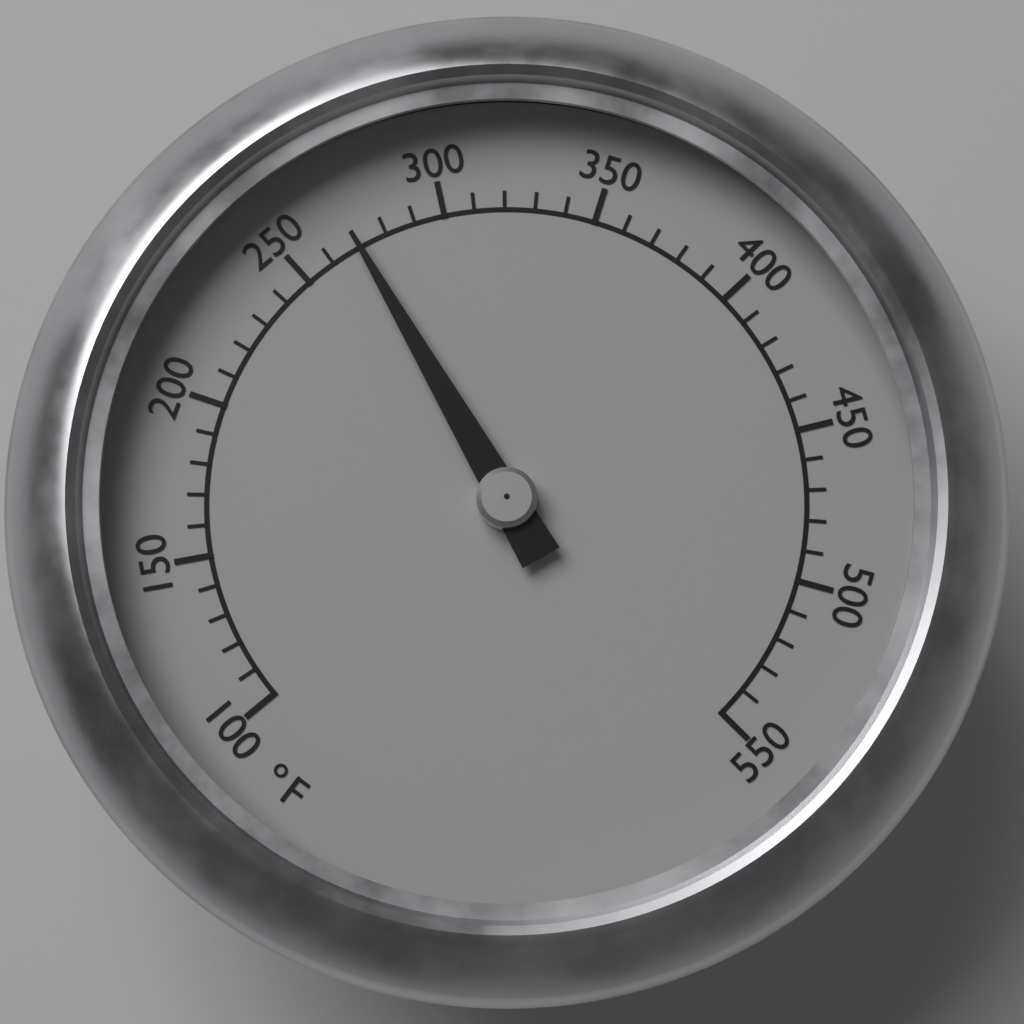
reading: 270 °F
